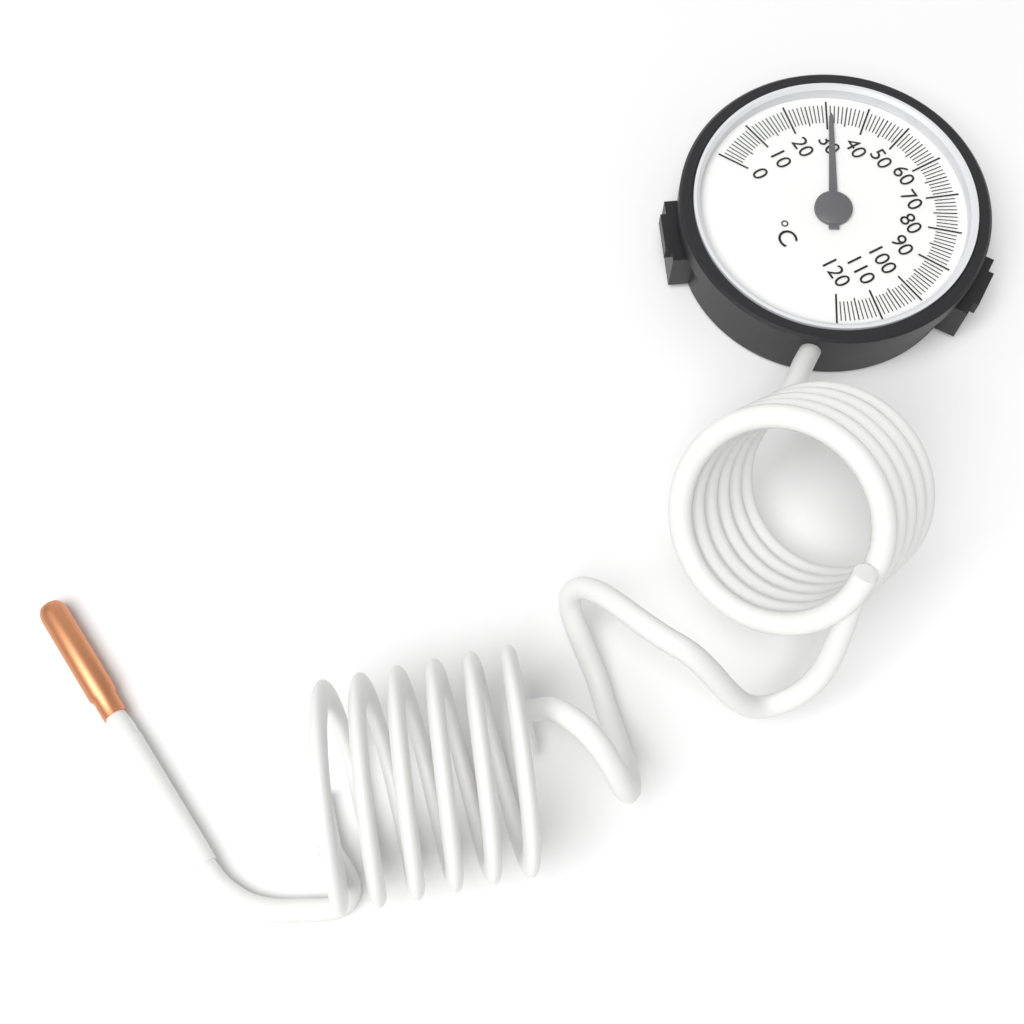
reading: 31 °C
